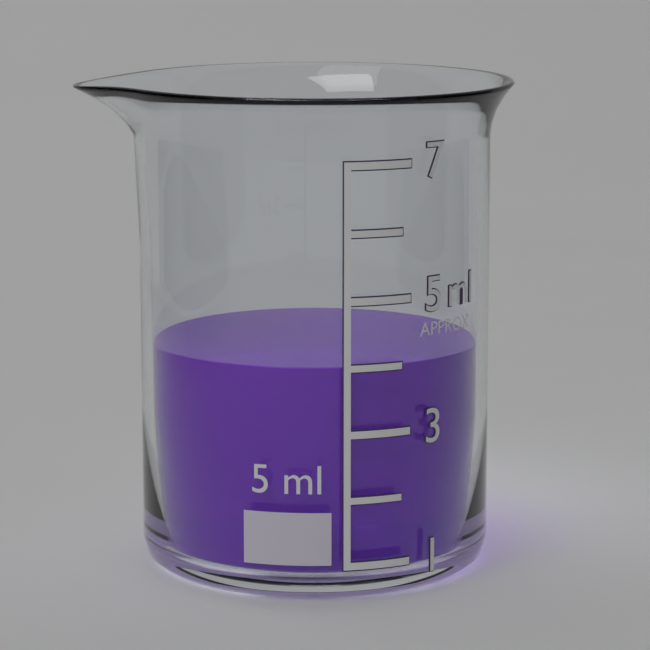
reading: 4 ml
